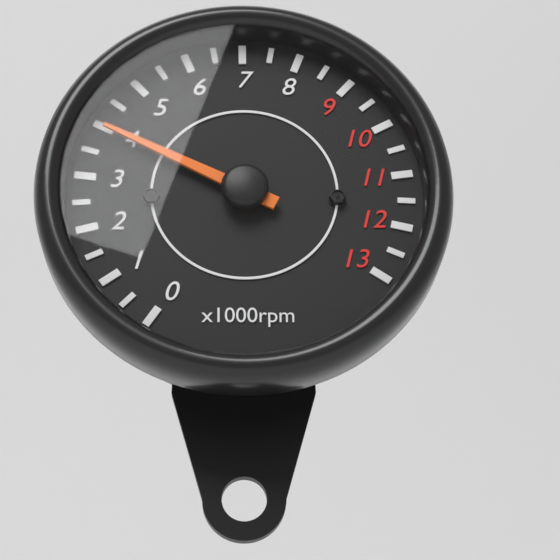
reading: 4000 rpm
